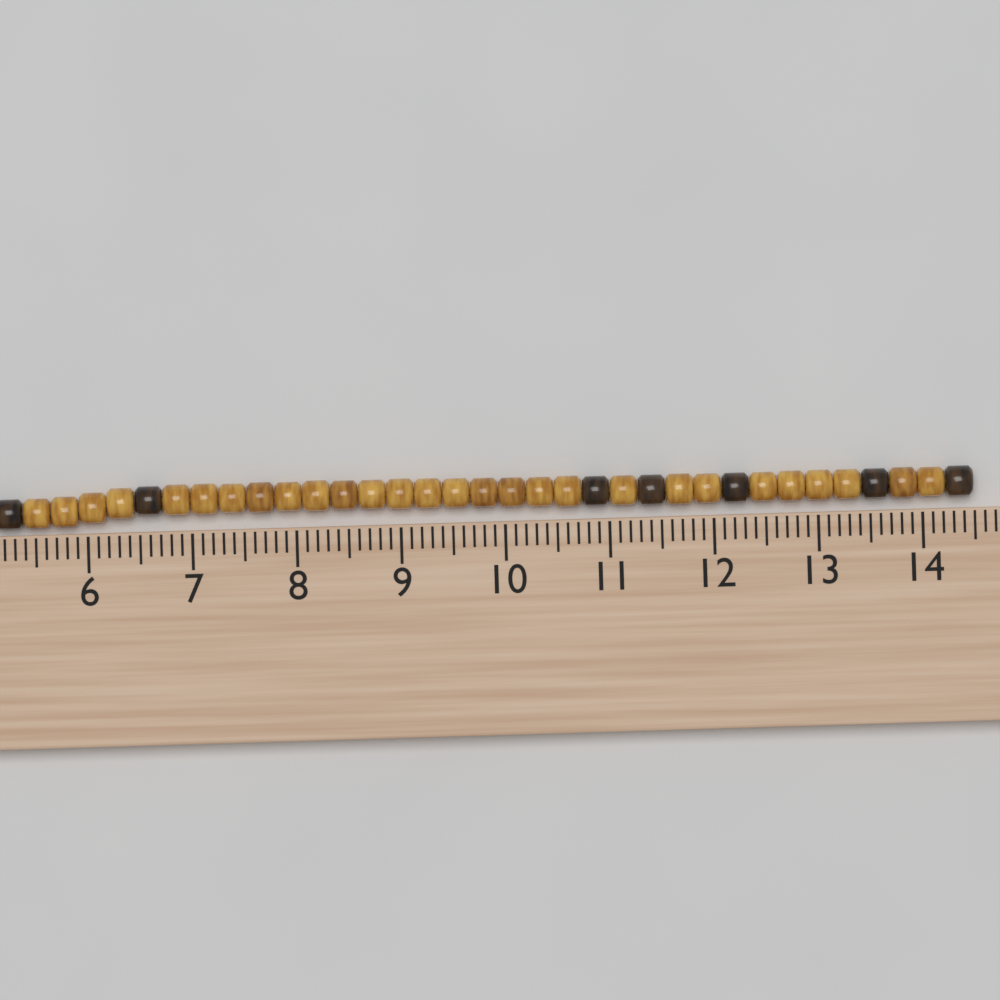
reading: 14.5 cm
